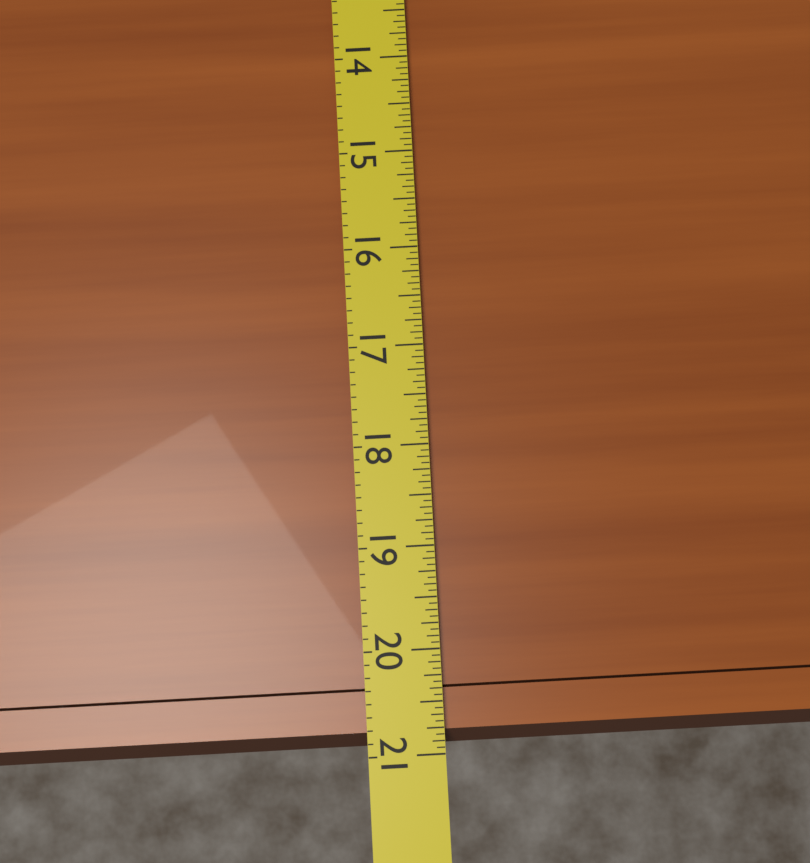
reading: 20.9375 (no unit)
